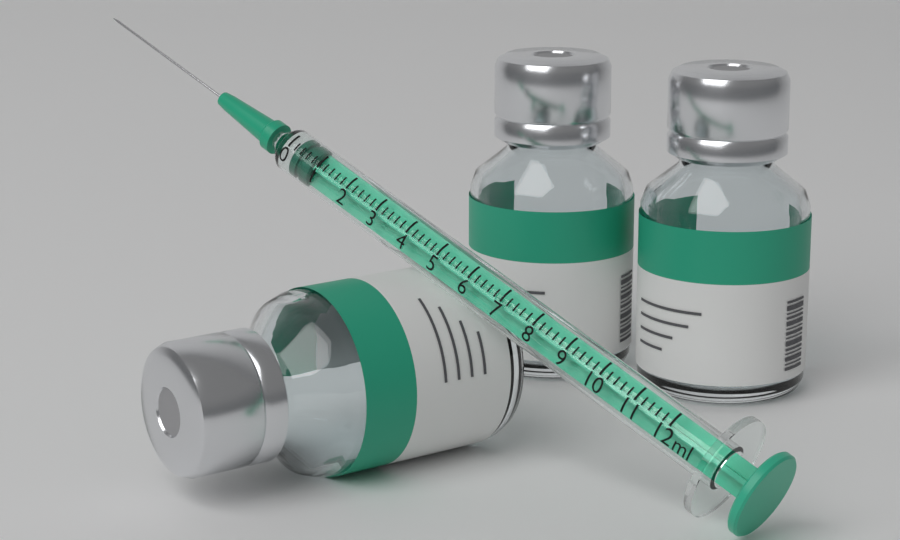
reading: 0.2 ml
